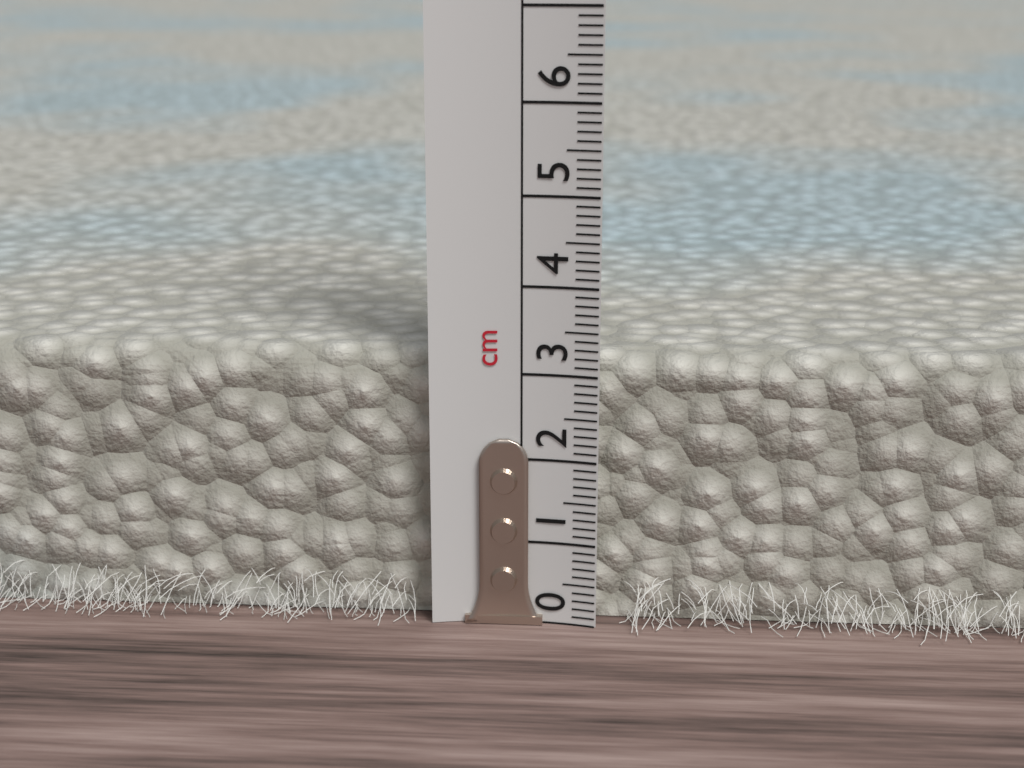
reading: 3.2 cm
